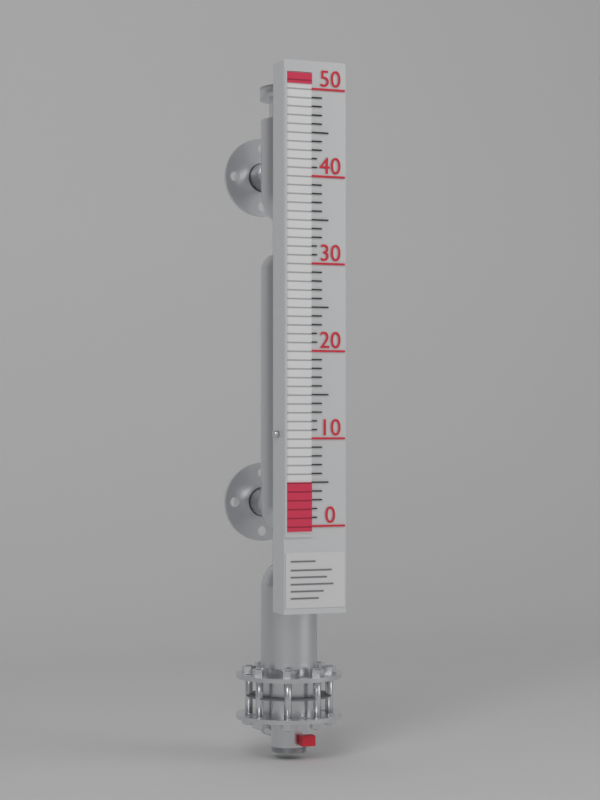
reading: 5 (no unit)
